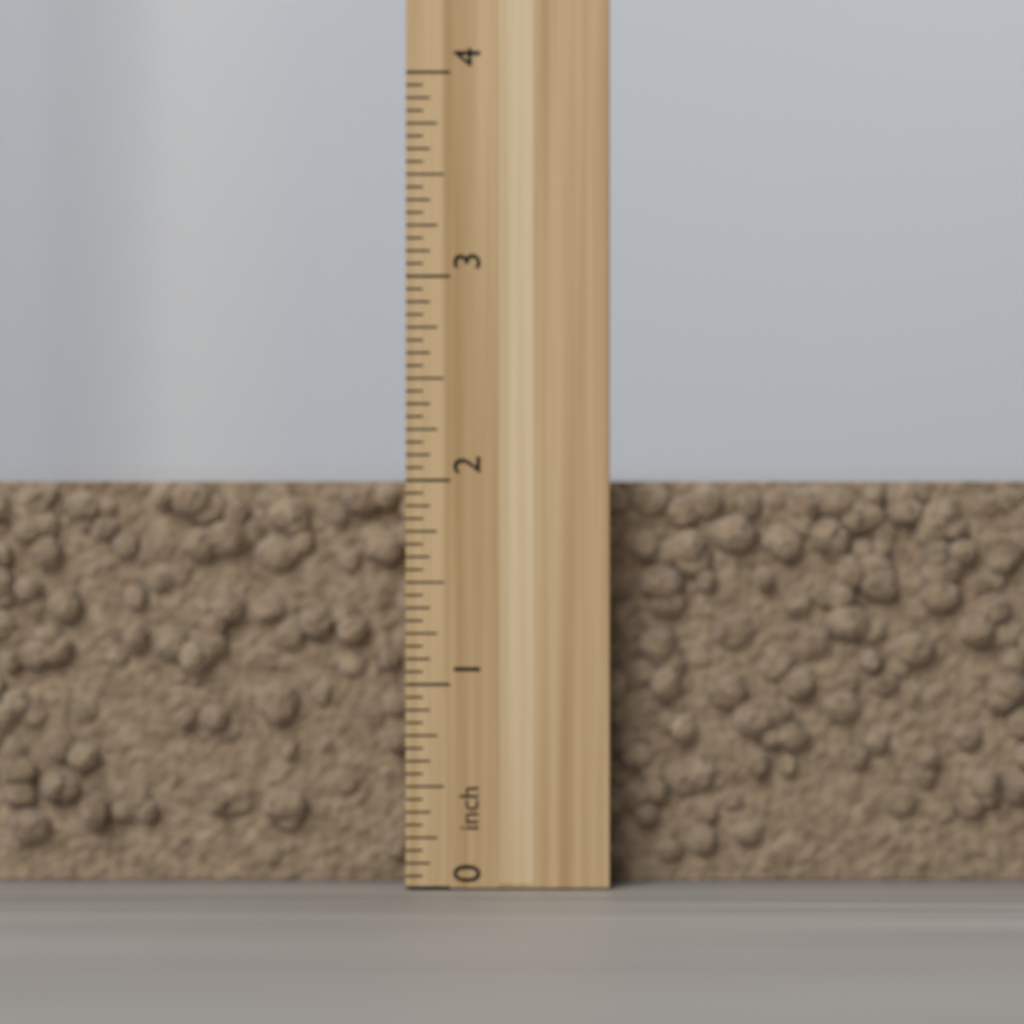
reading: 2.0000 inch
